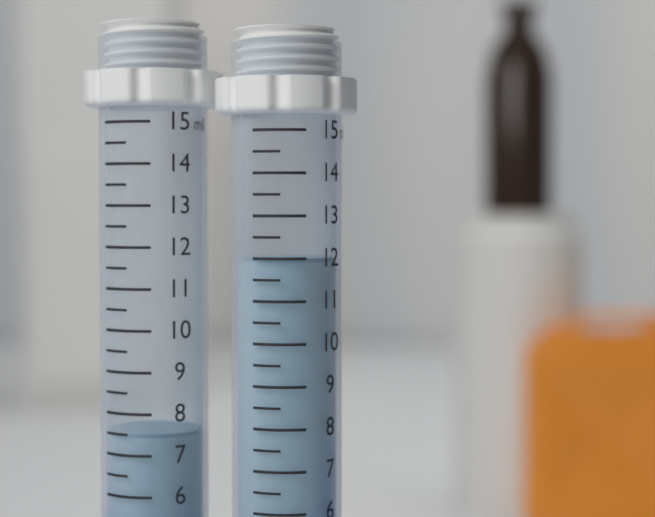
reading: 7.5 ml
